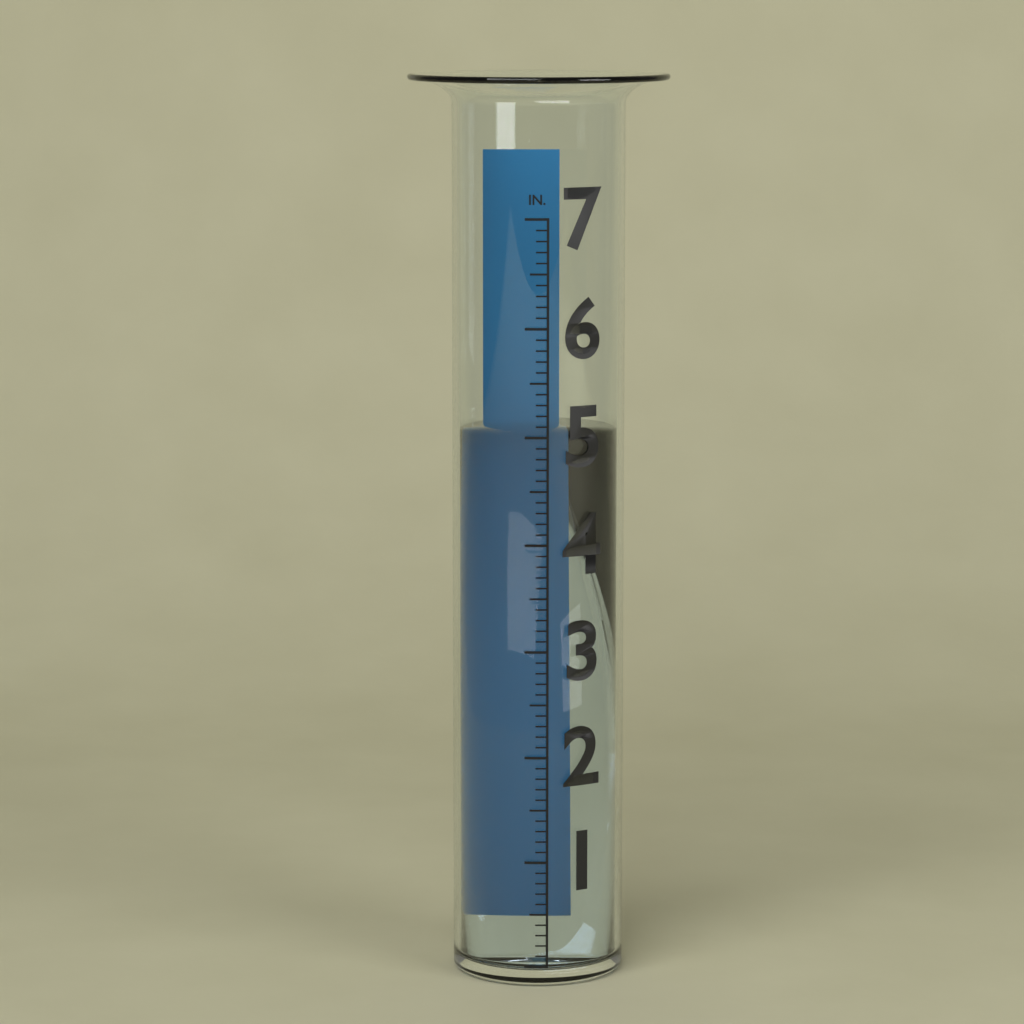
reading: 5.0 in
